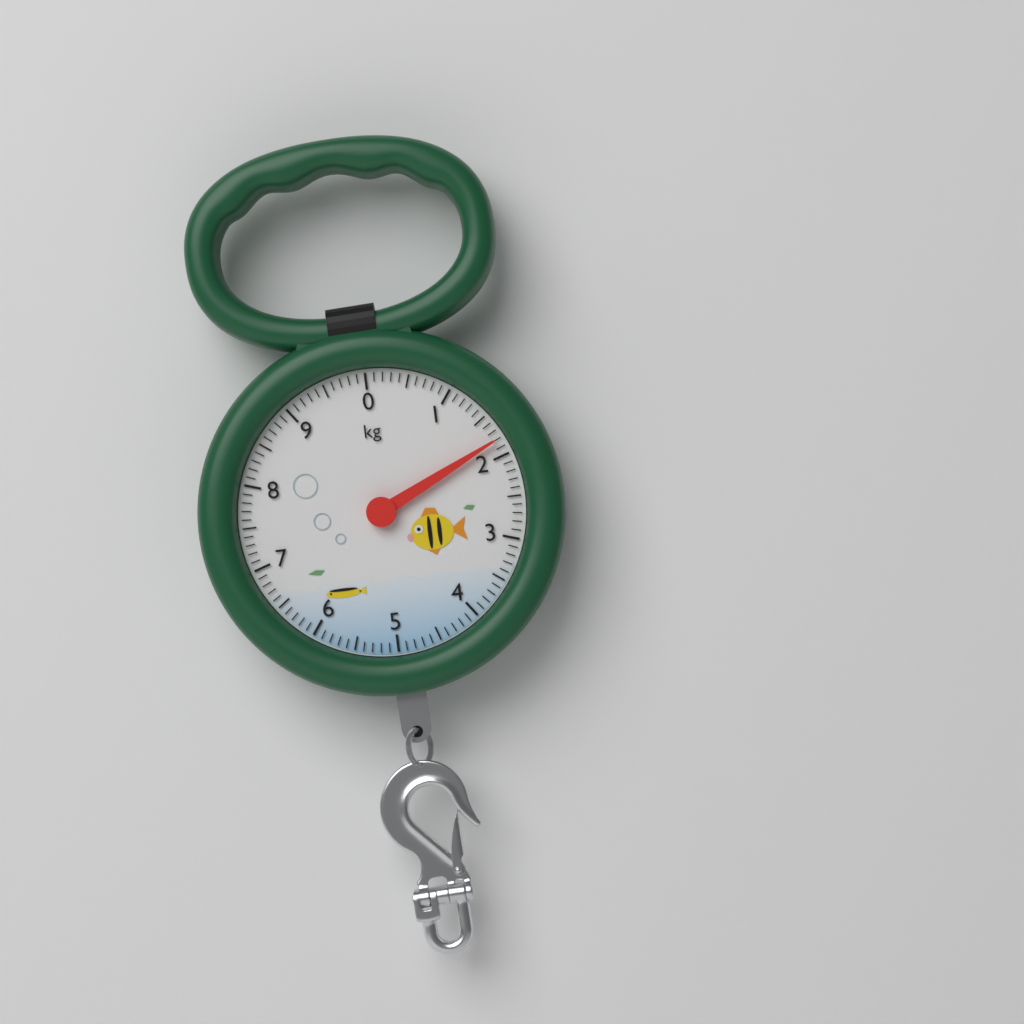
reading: 1.8 kg
